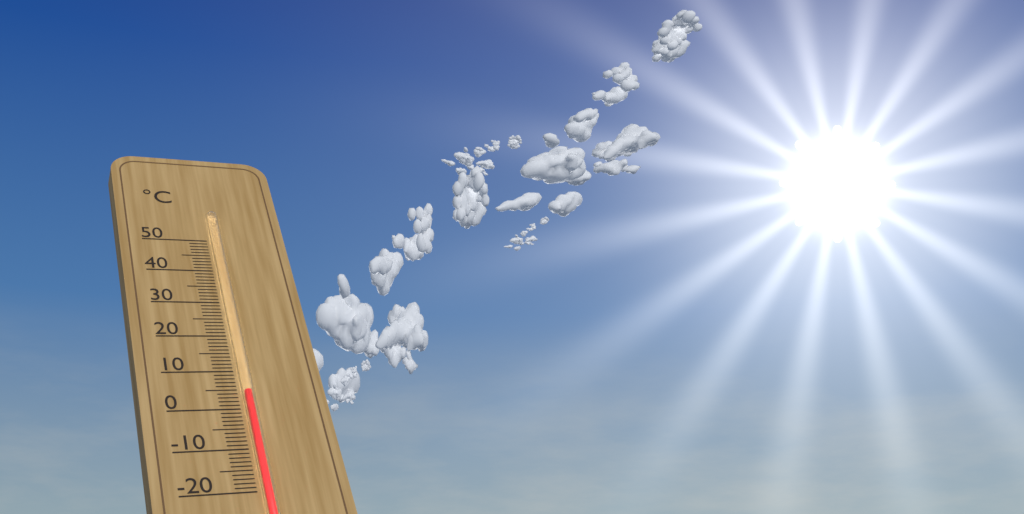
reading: 4 °C
